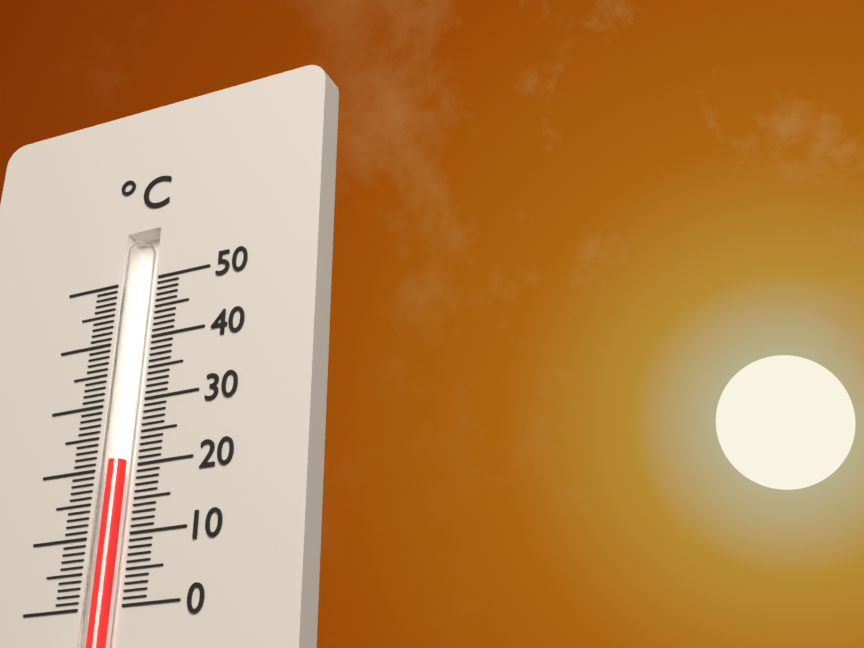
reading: 21 °C
